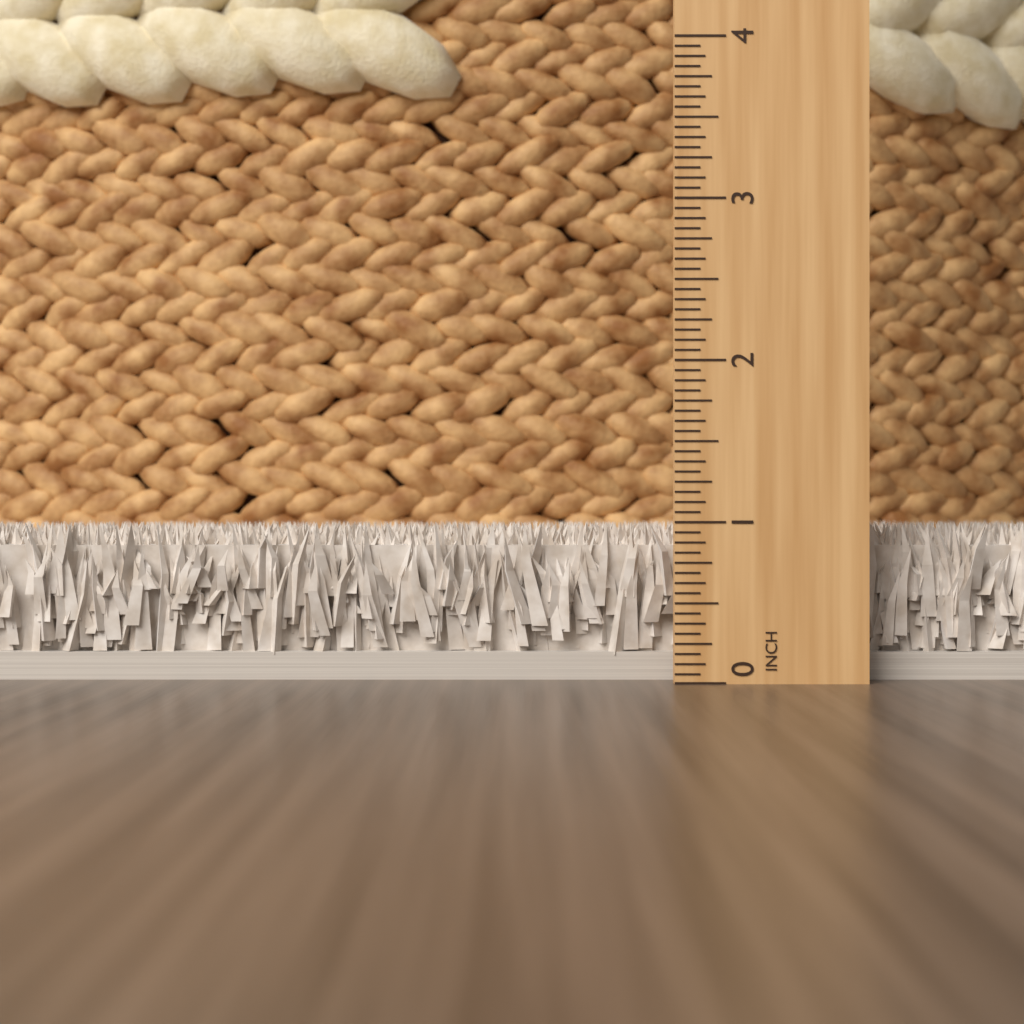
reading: 1.0000 in
